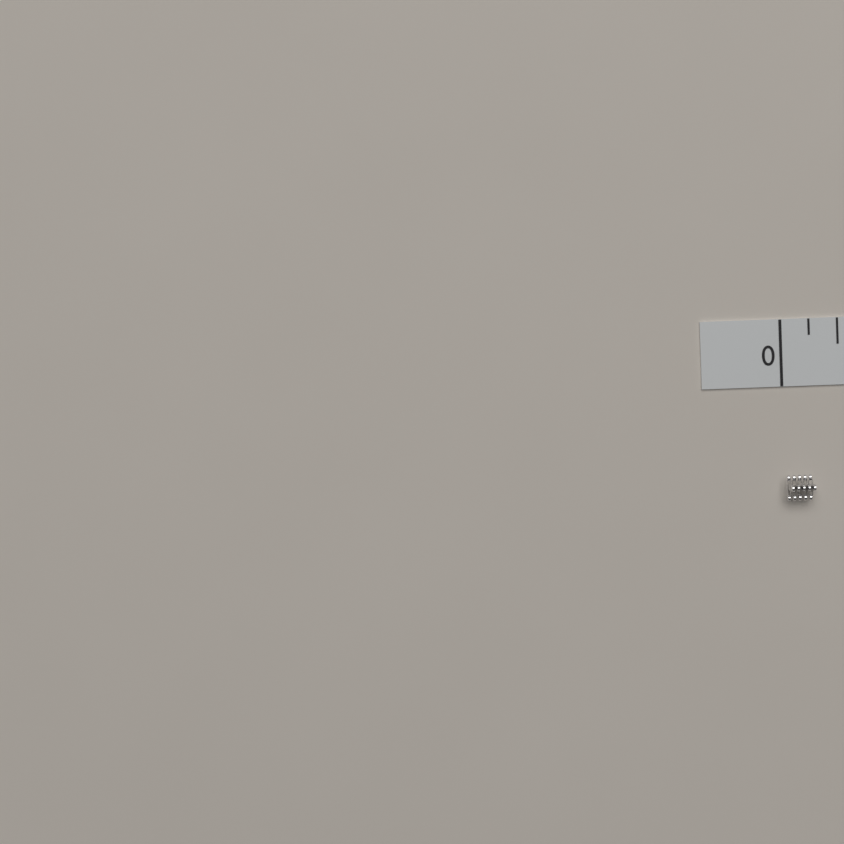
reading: 0.125 in
